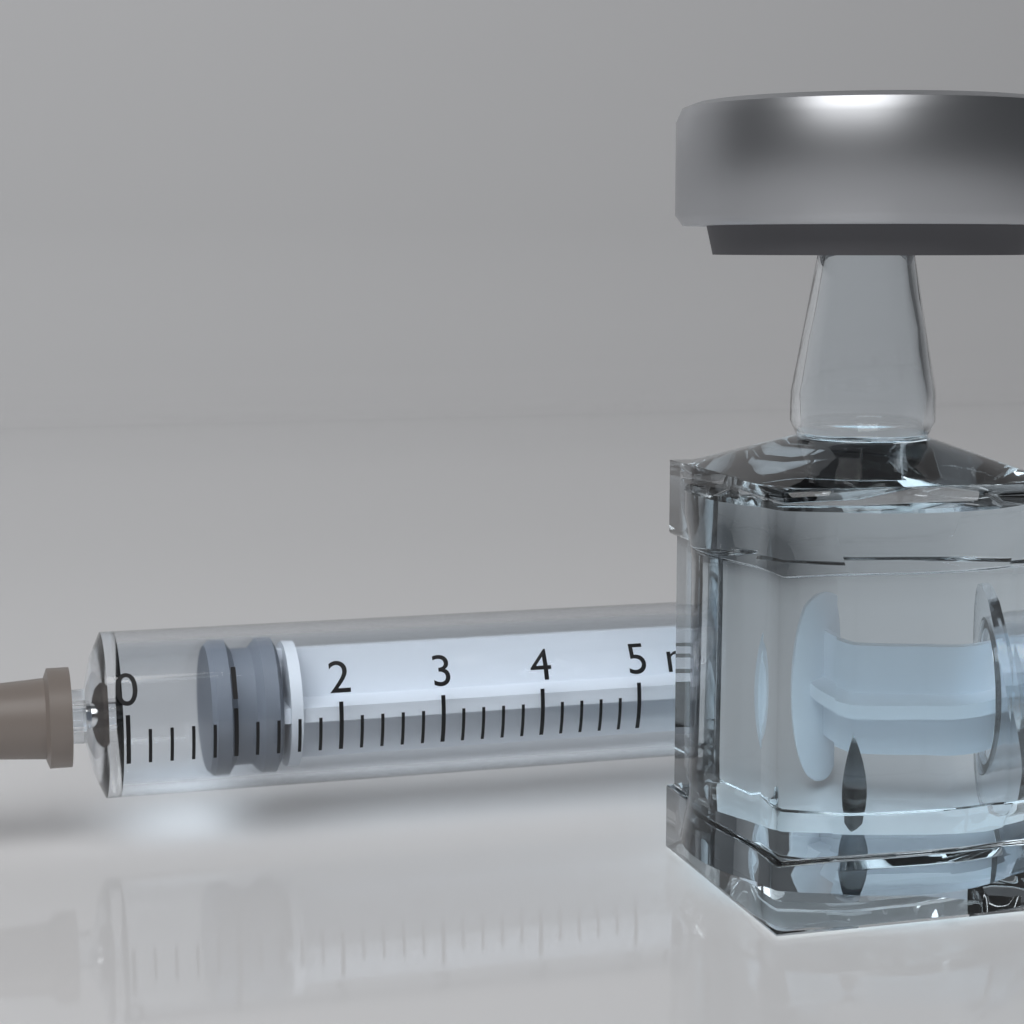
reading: 0.8 ml
